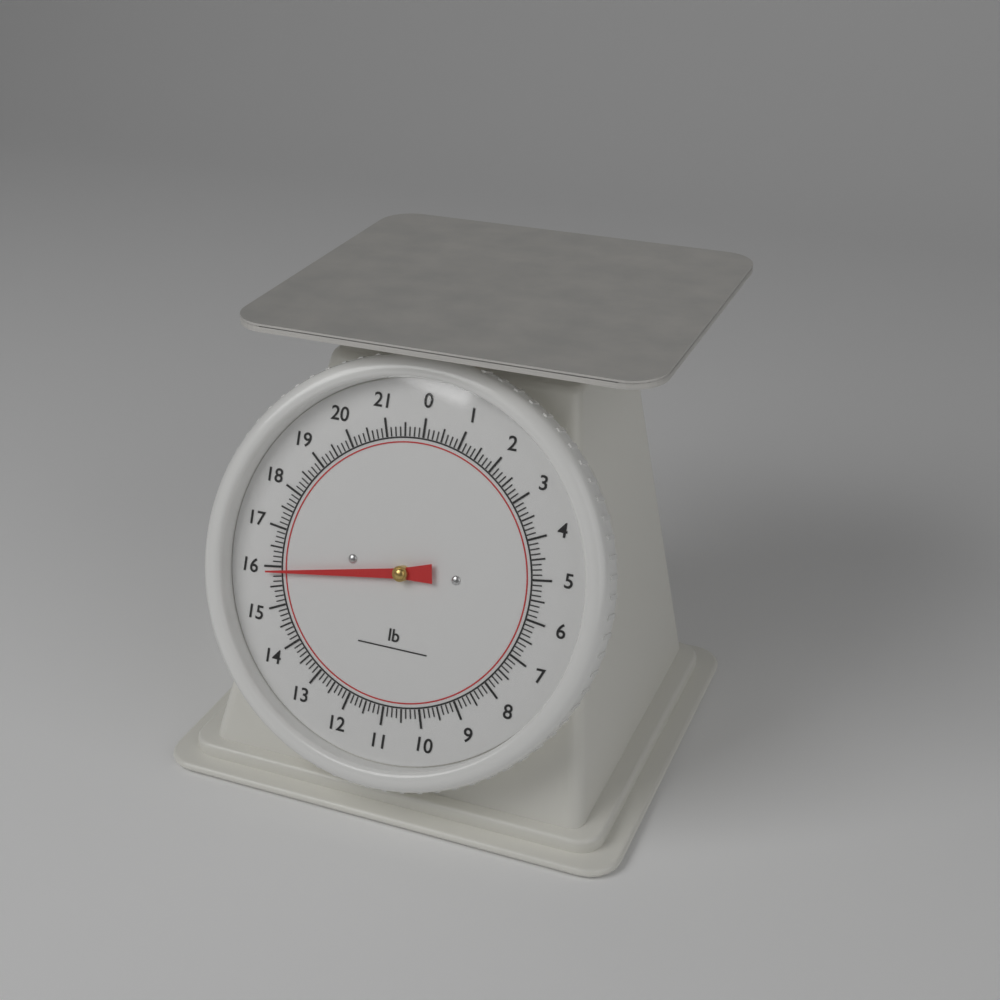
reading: 15.875 lb
